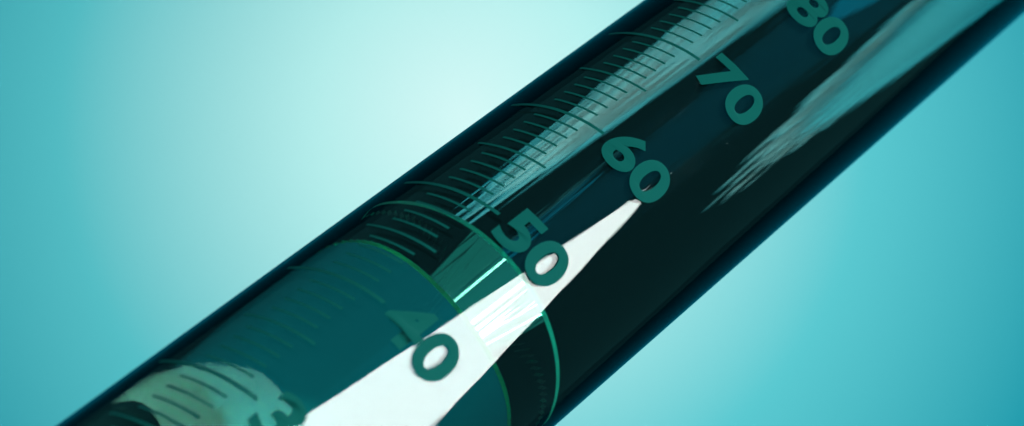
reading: 49 ml
